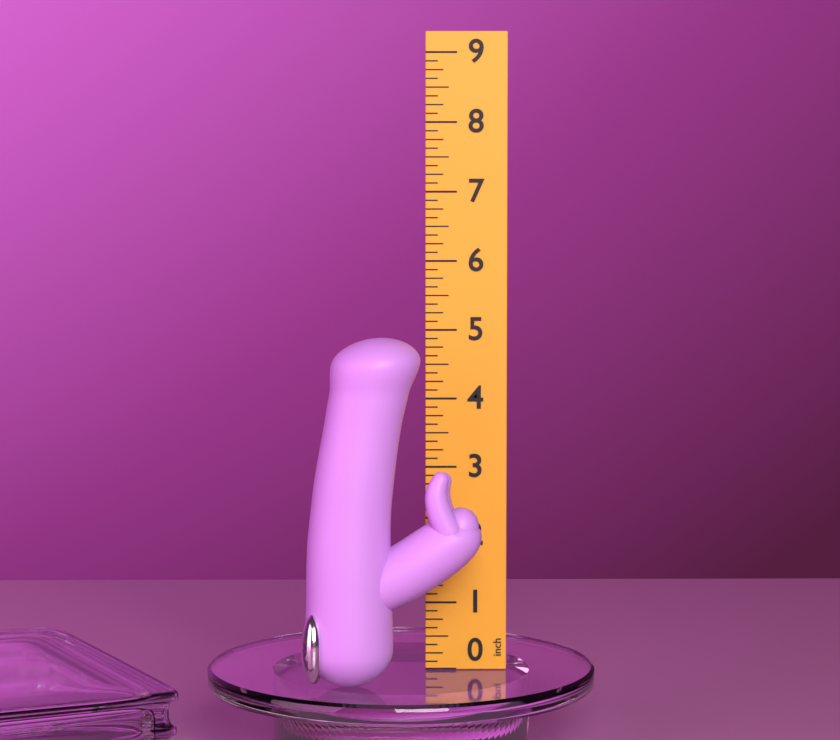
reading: 5.000 inch
